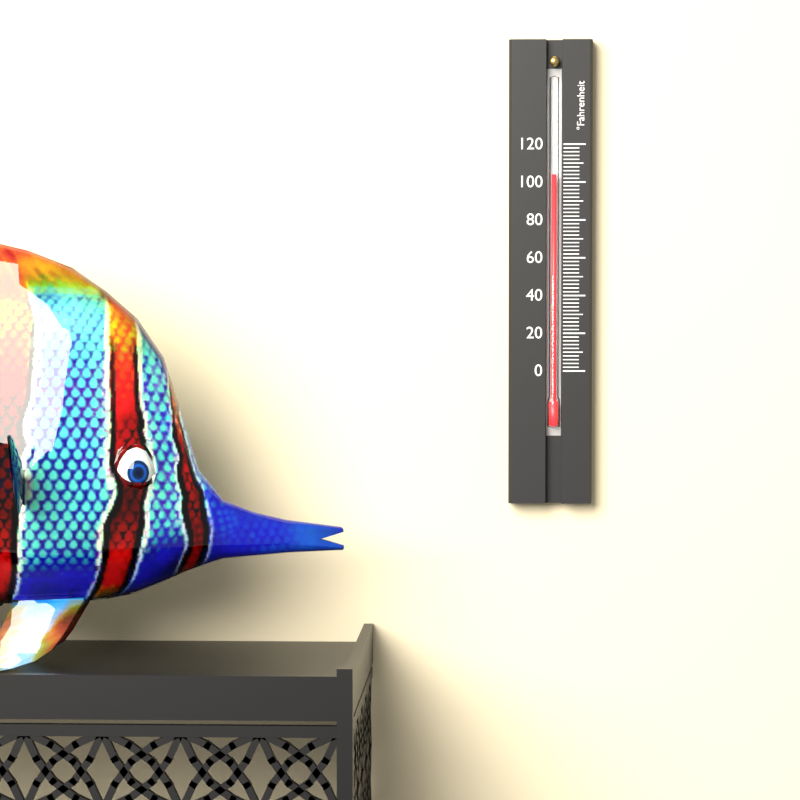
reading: 104 °F
